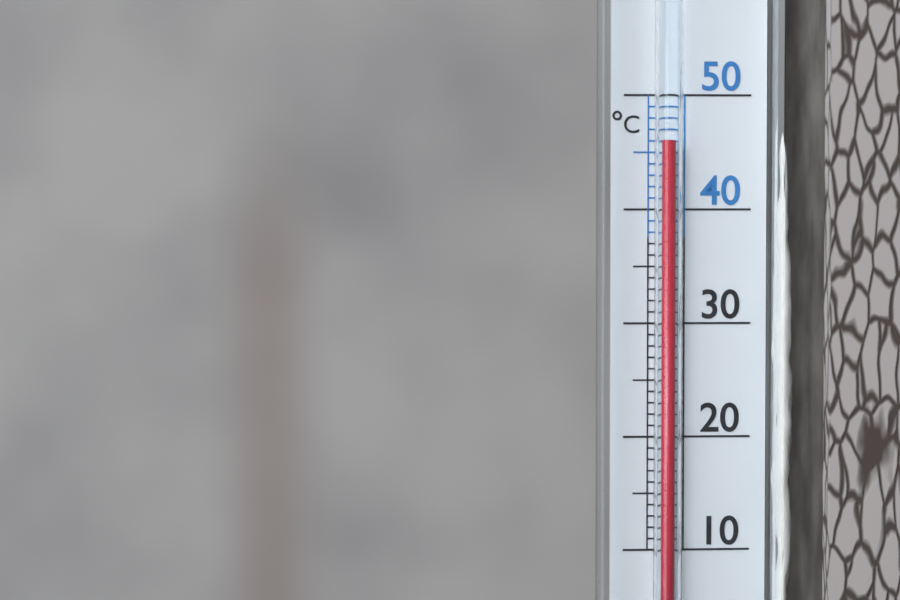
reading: 46 °C
